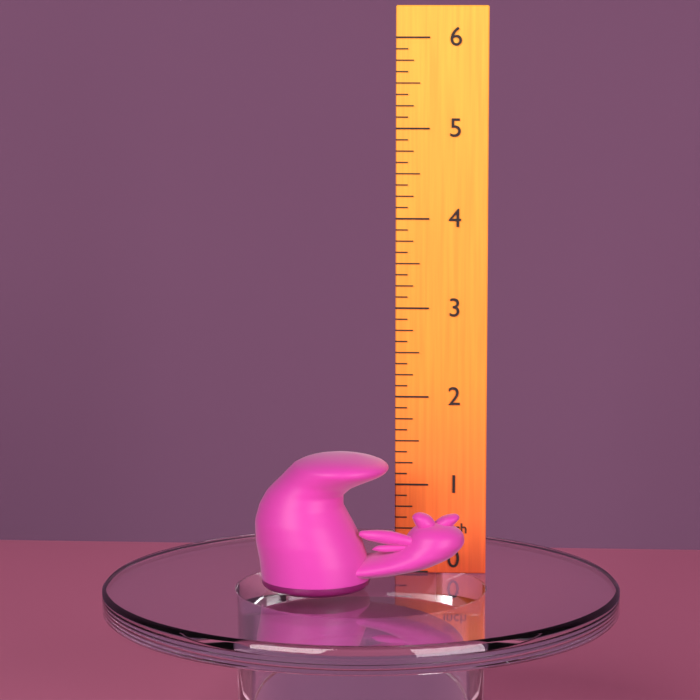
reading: 1.500 inch
